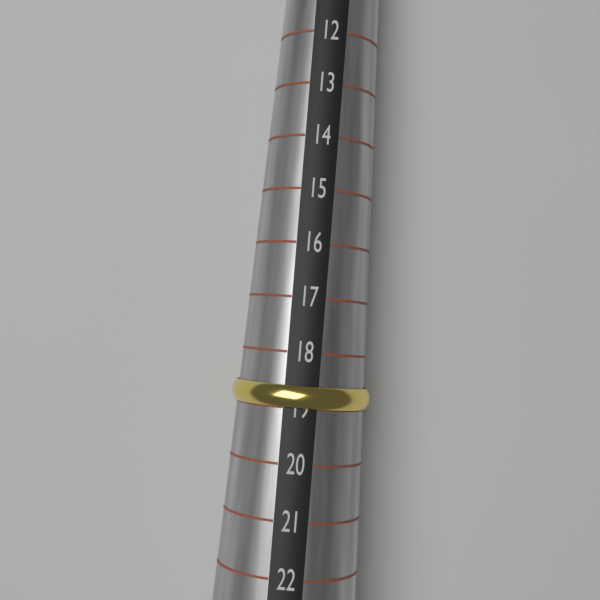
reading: 19 (no unit)
